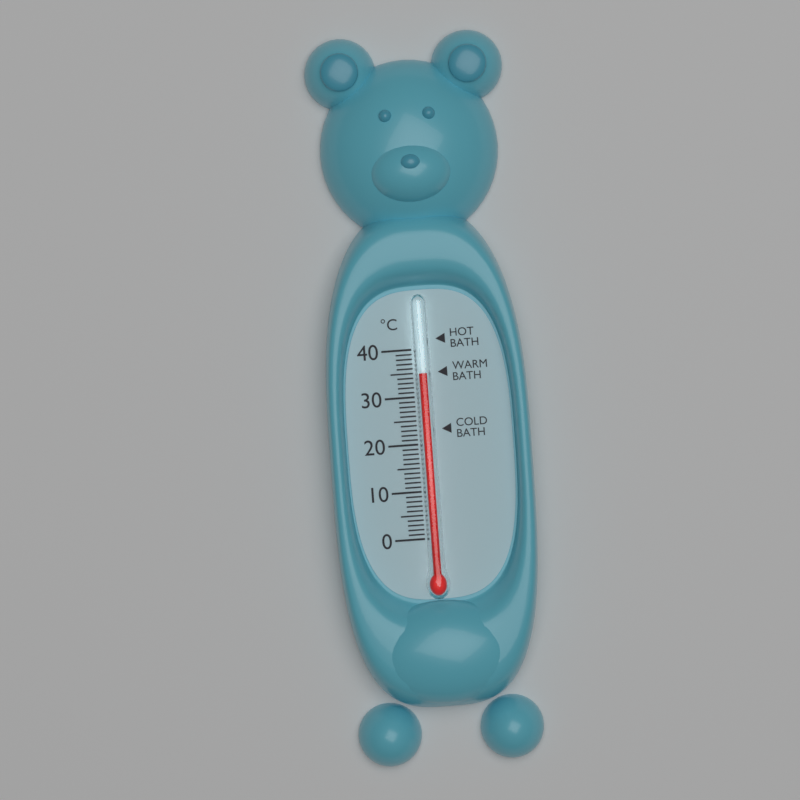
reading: 35 °C
